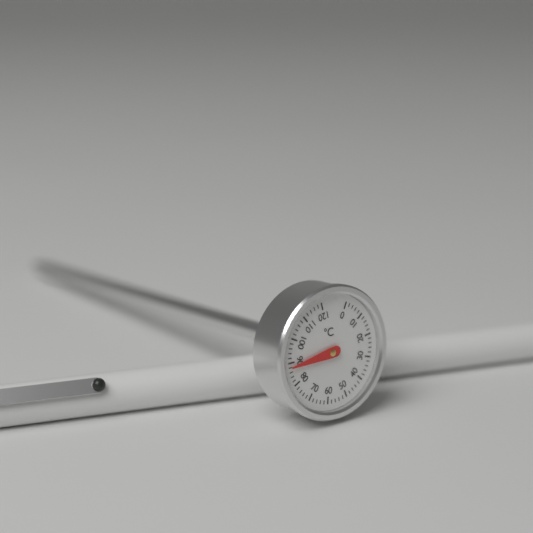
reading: 88 °C
